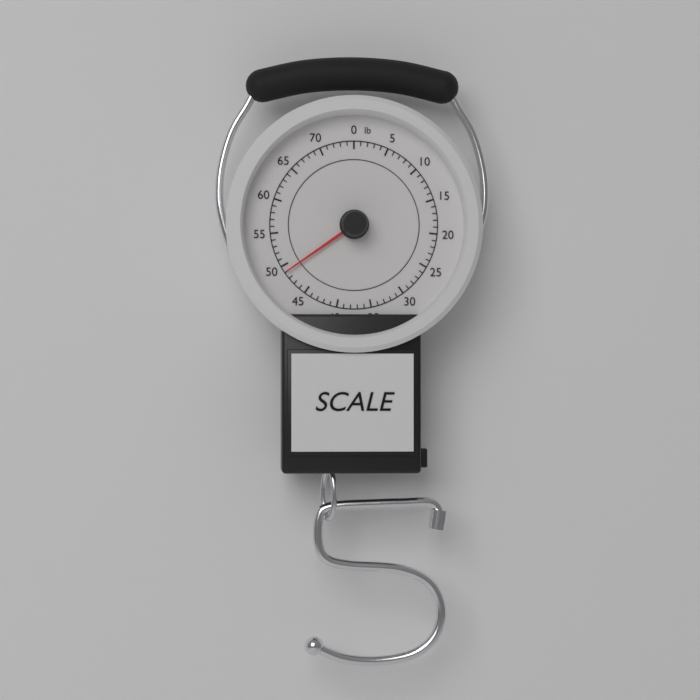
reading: 49 lb
